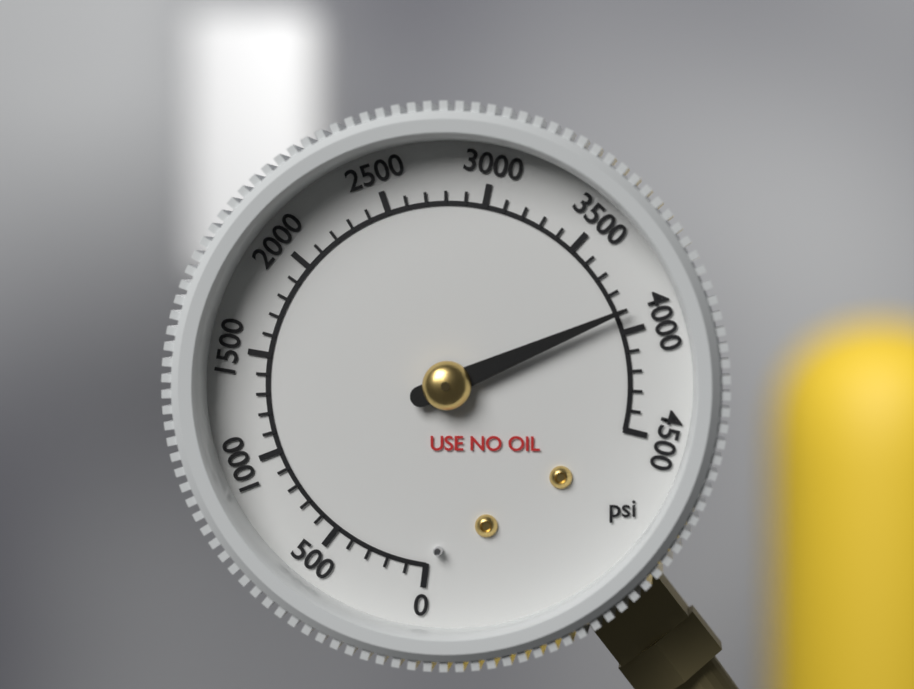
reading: 3900 psi
